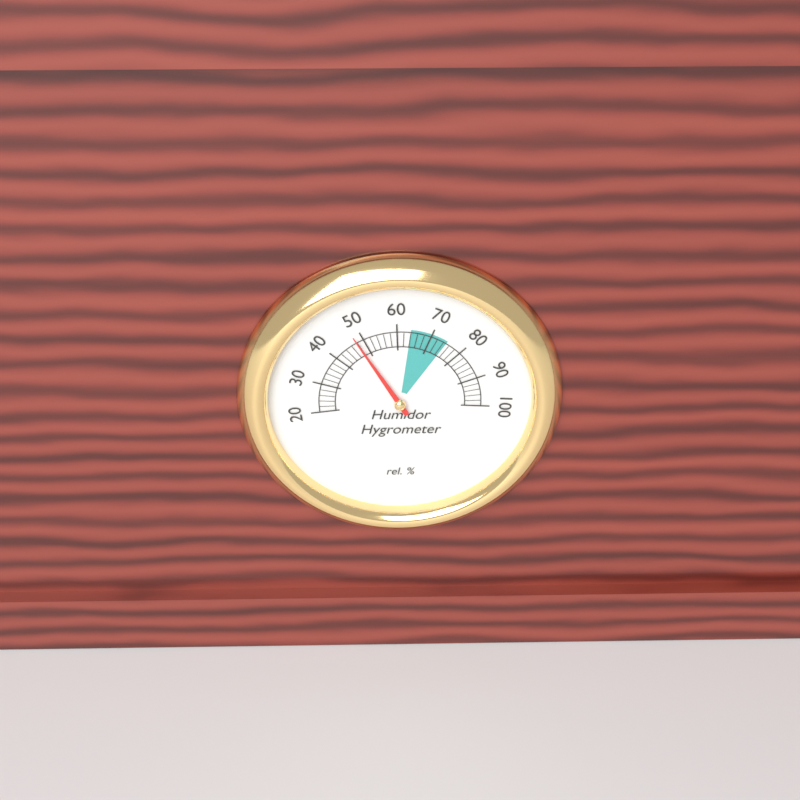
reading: 48 %
